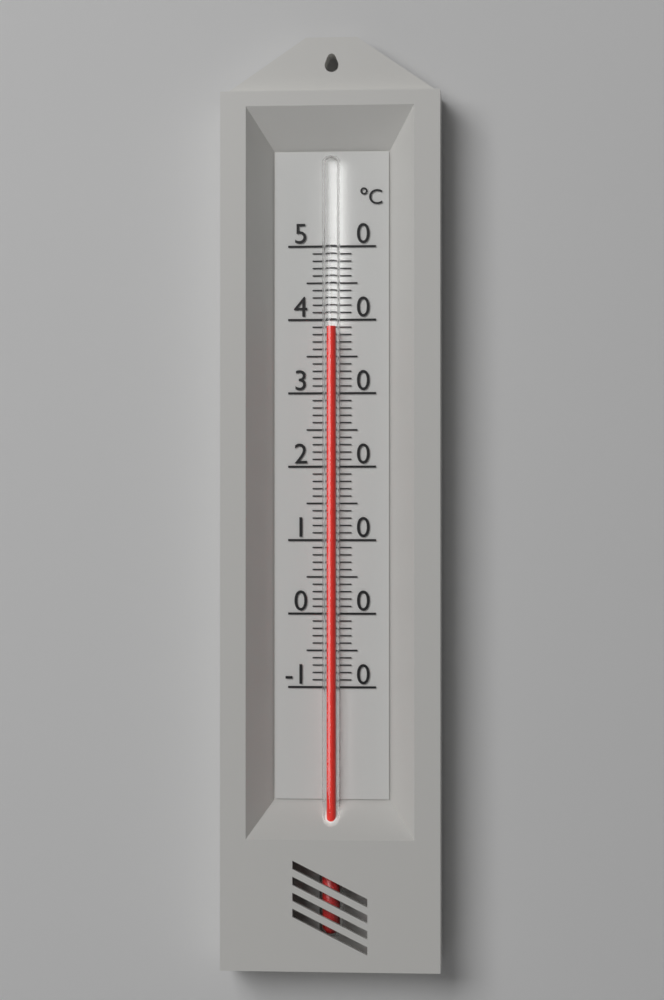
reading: 39 °C
